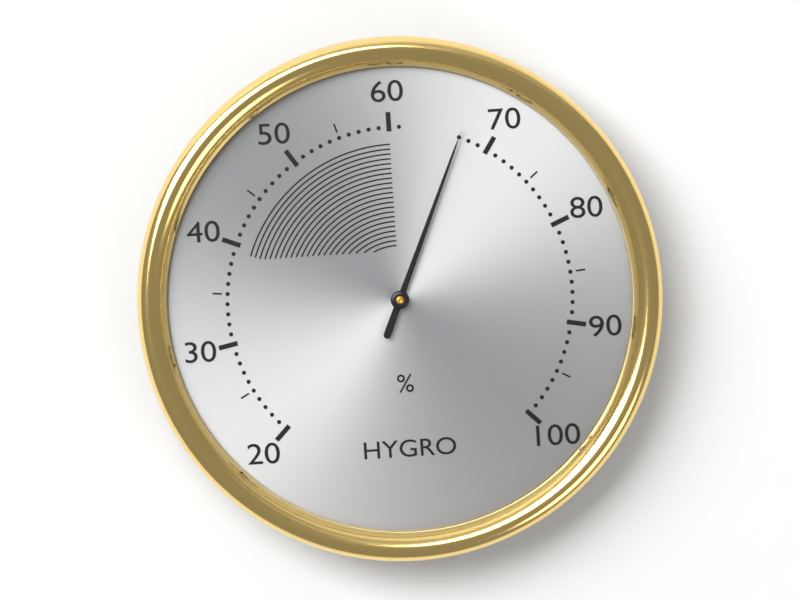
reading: 67 %
